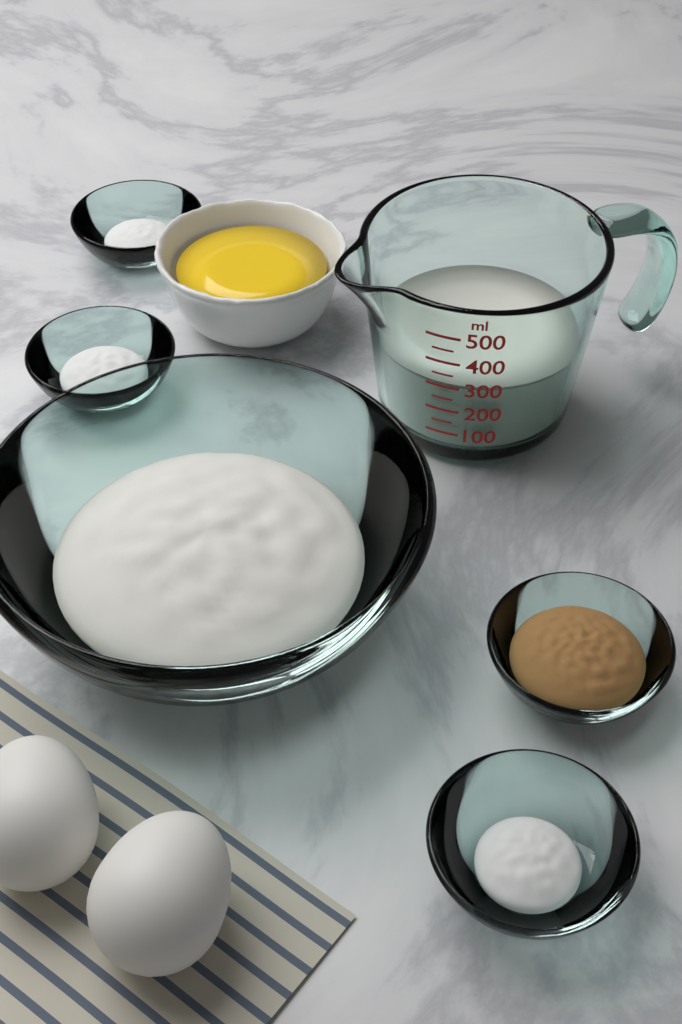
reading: 300 ml
